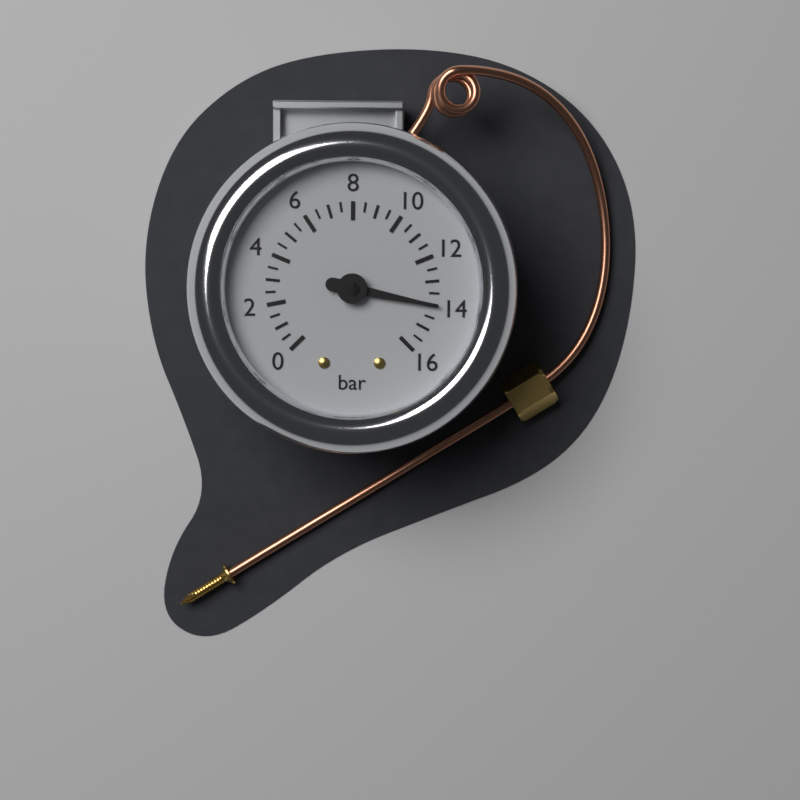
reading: 14.0 bar
